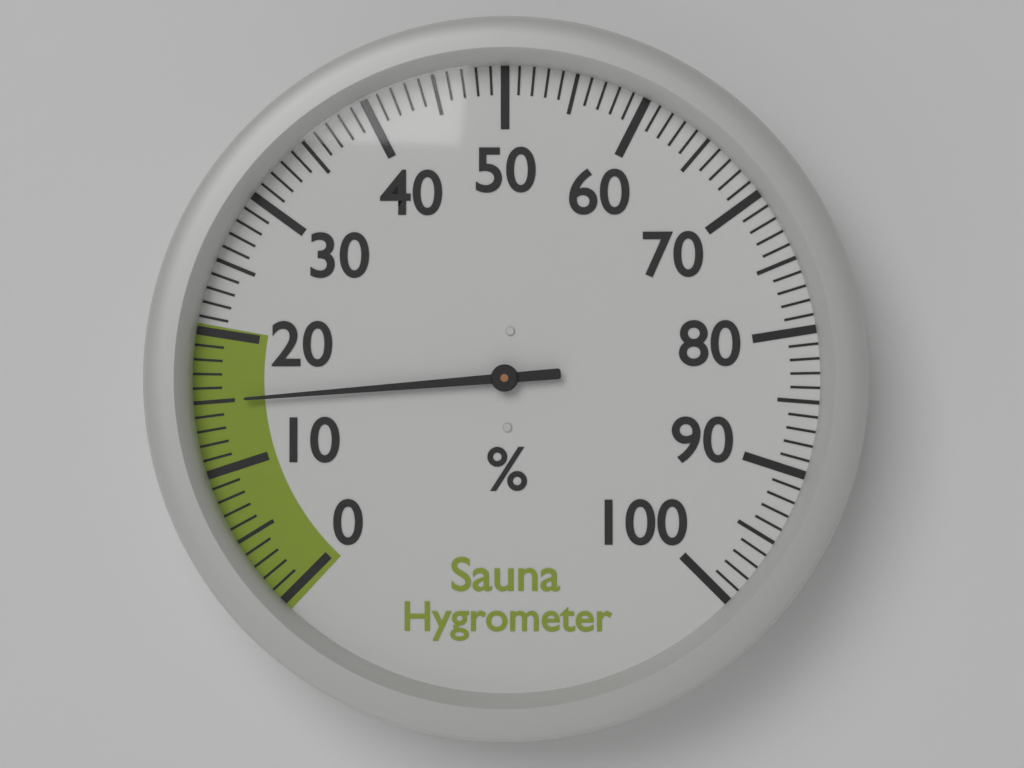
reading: 15 %
